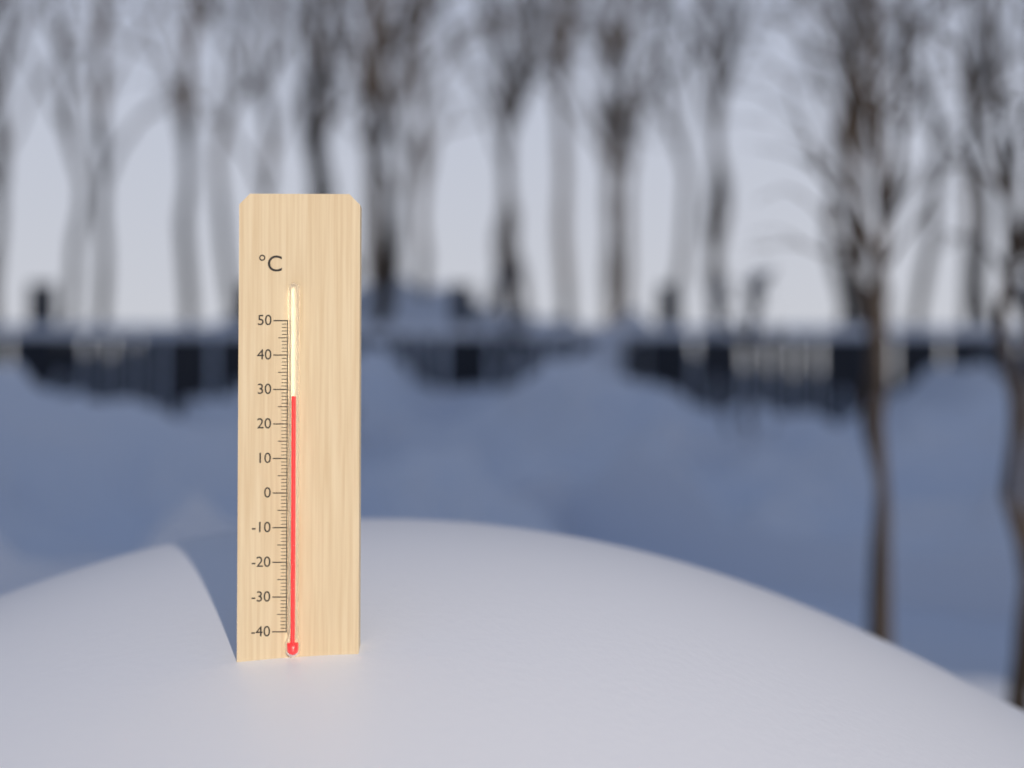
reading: 28 °C
